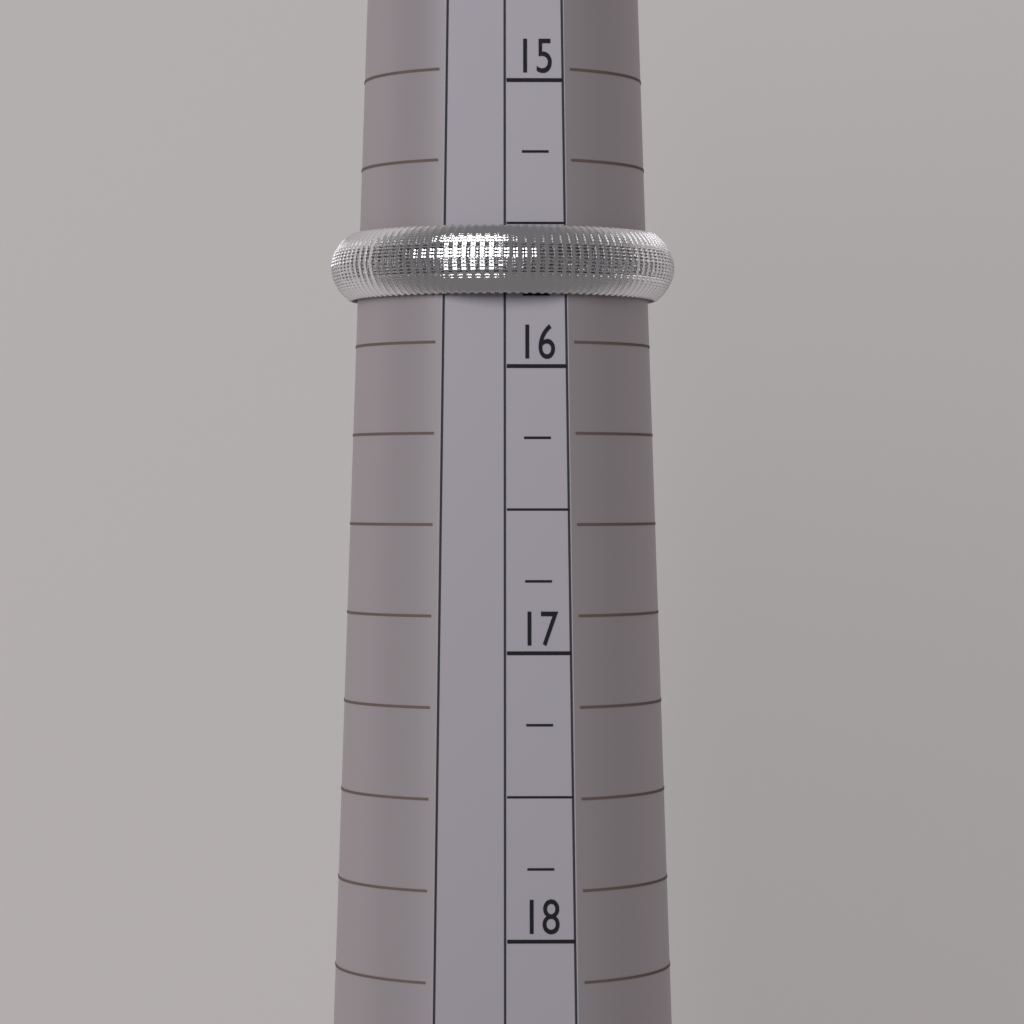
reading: 15.75 (no unit)
